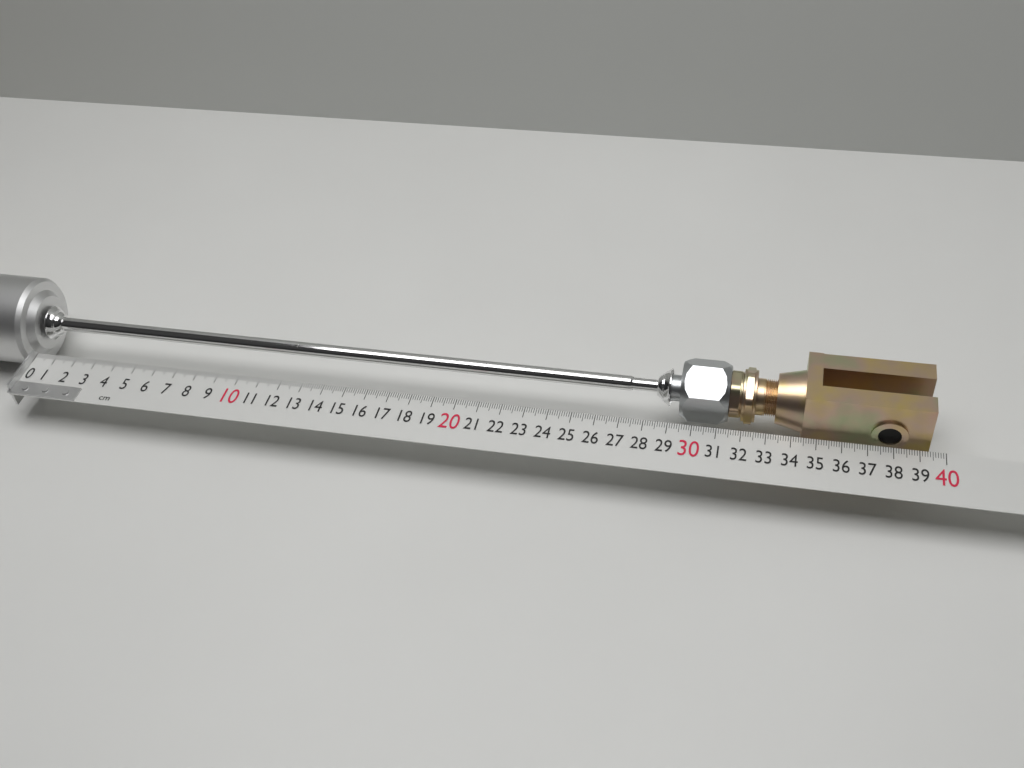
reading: 39.4 cm
